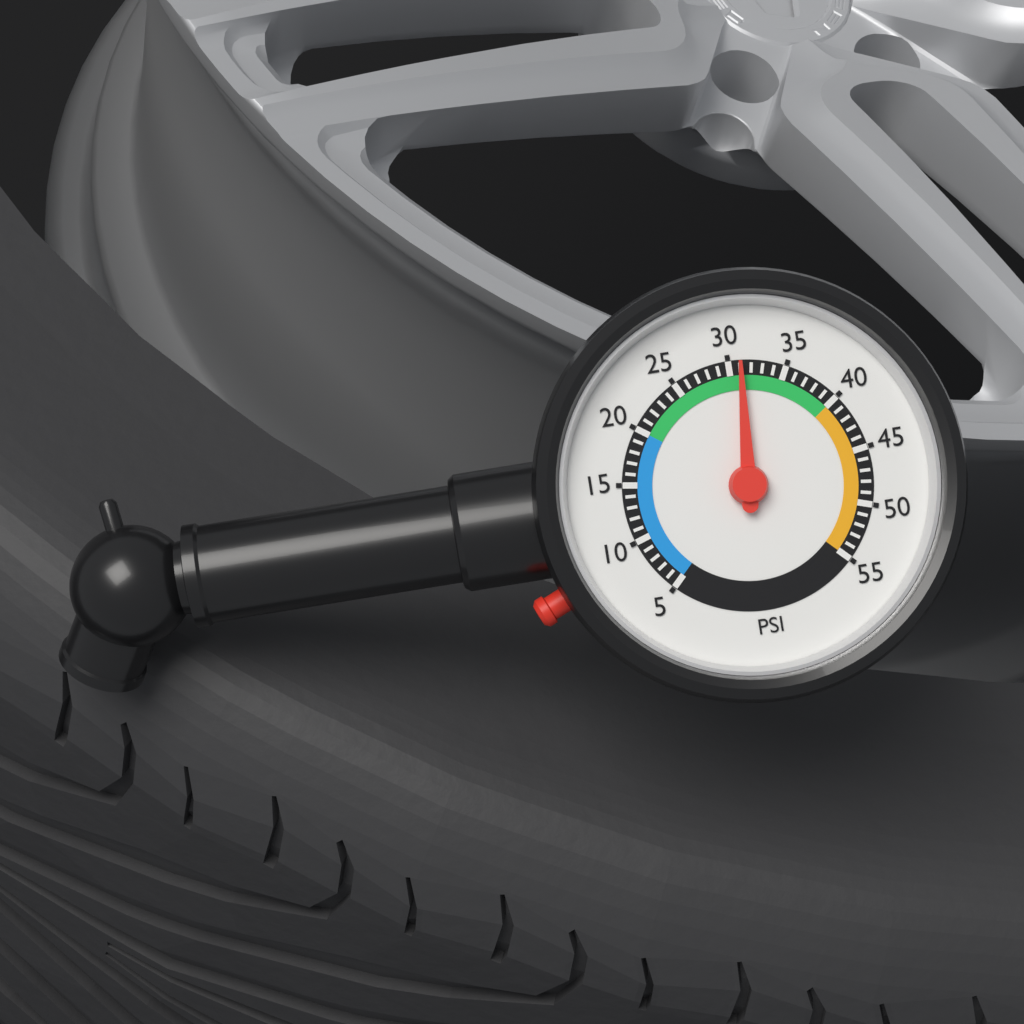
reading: 31 psi
